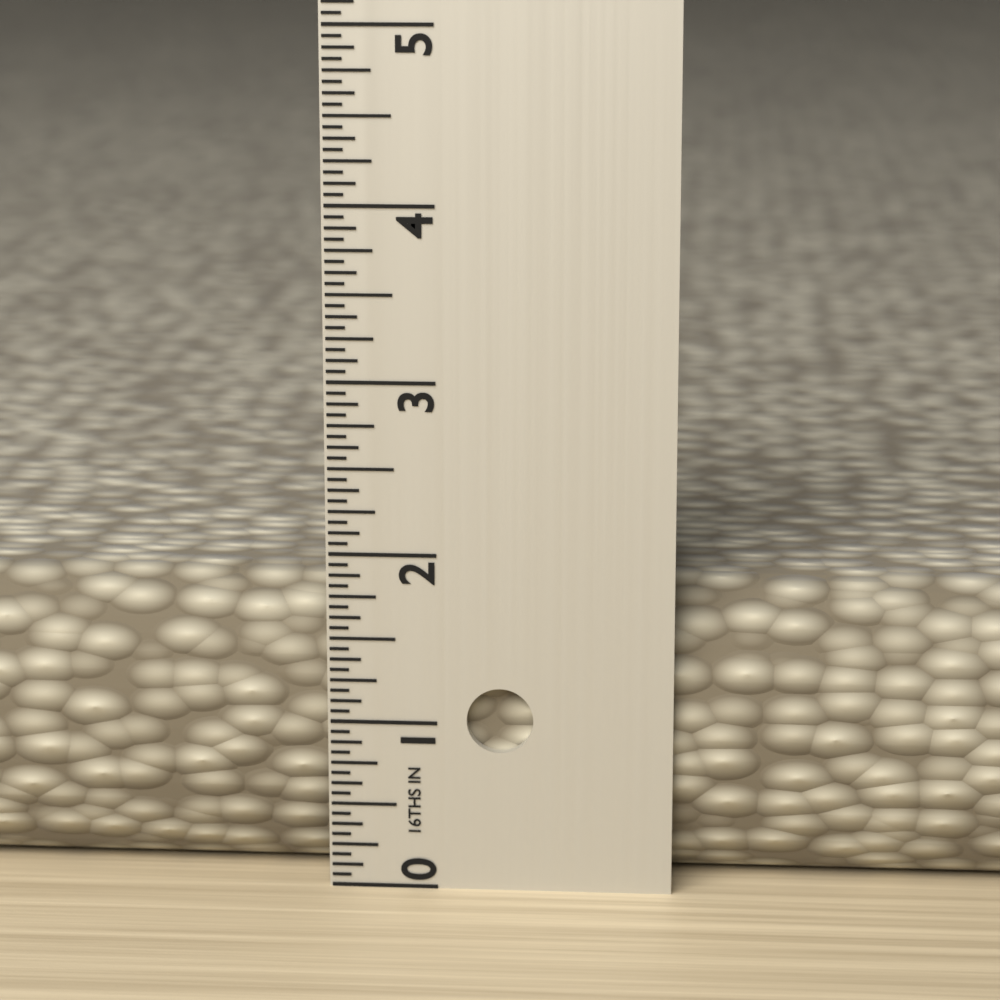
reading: 1.8125 in
